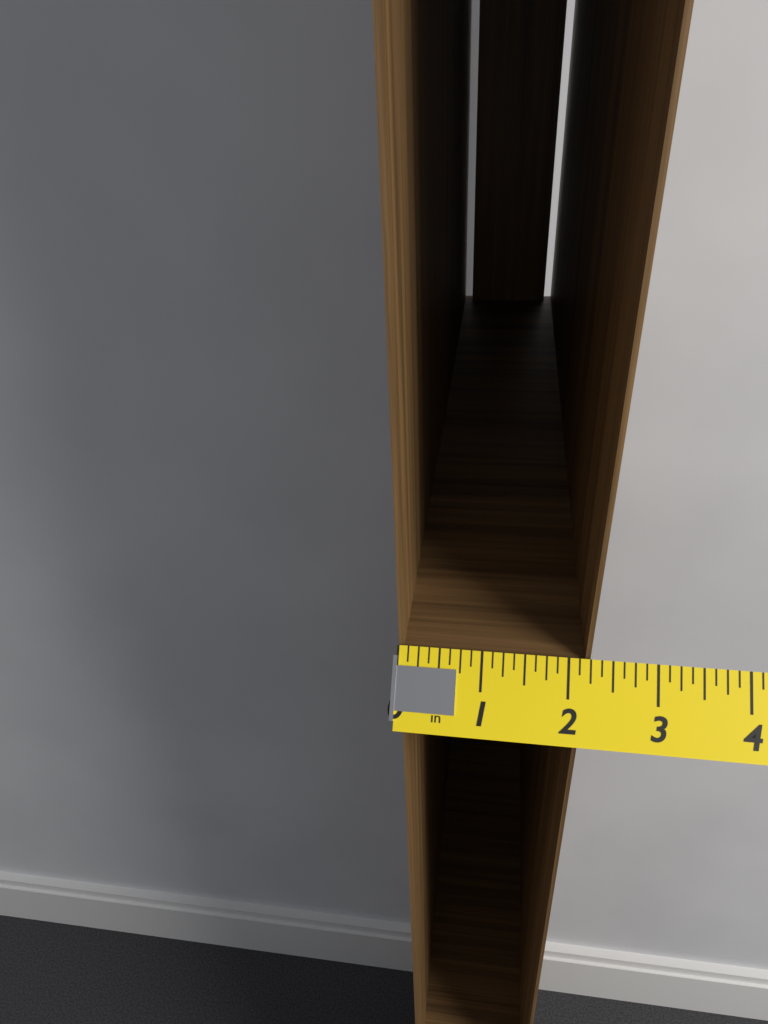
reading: 2.250 in
